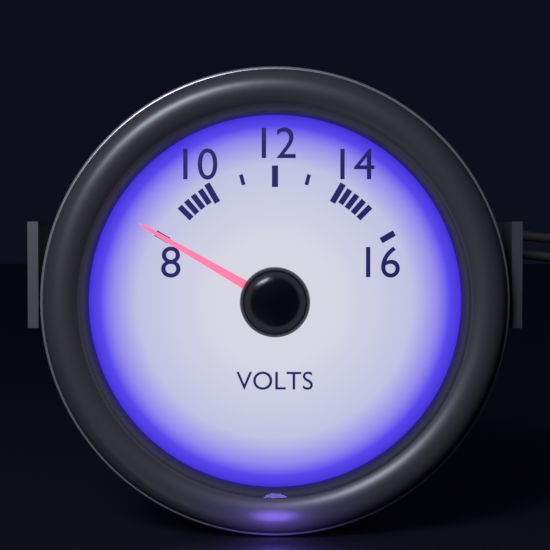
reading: 8 V
